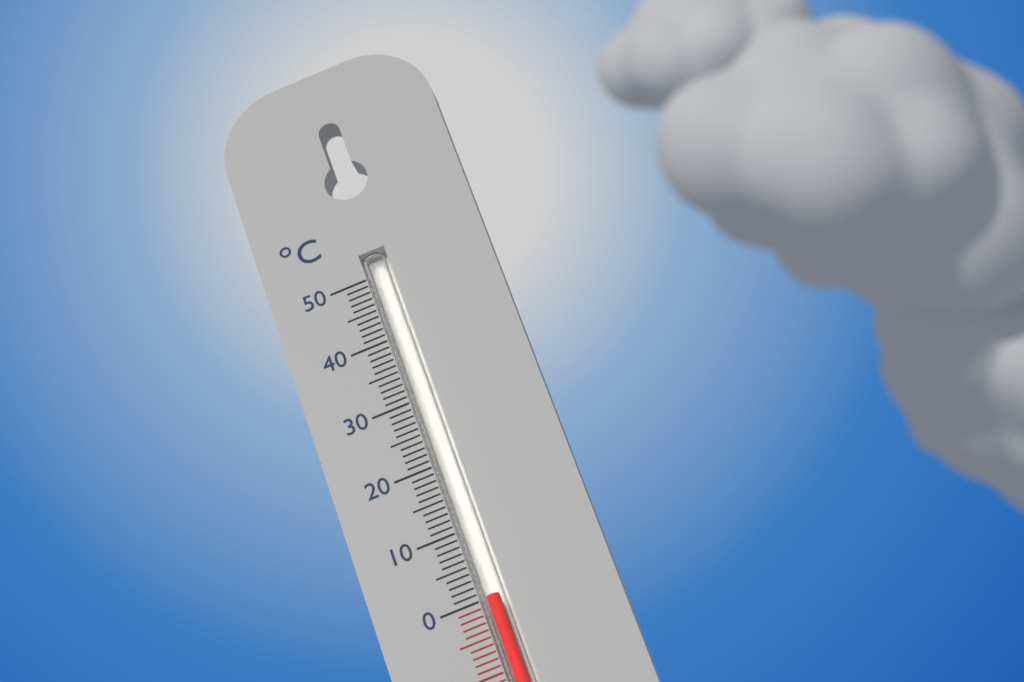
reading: 0 °C
